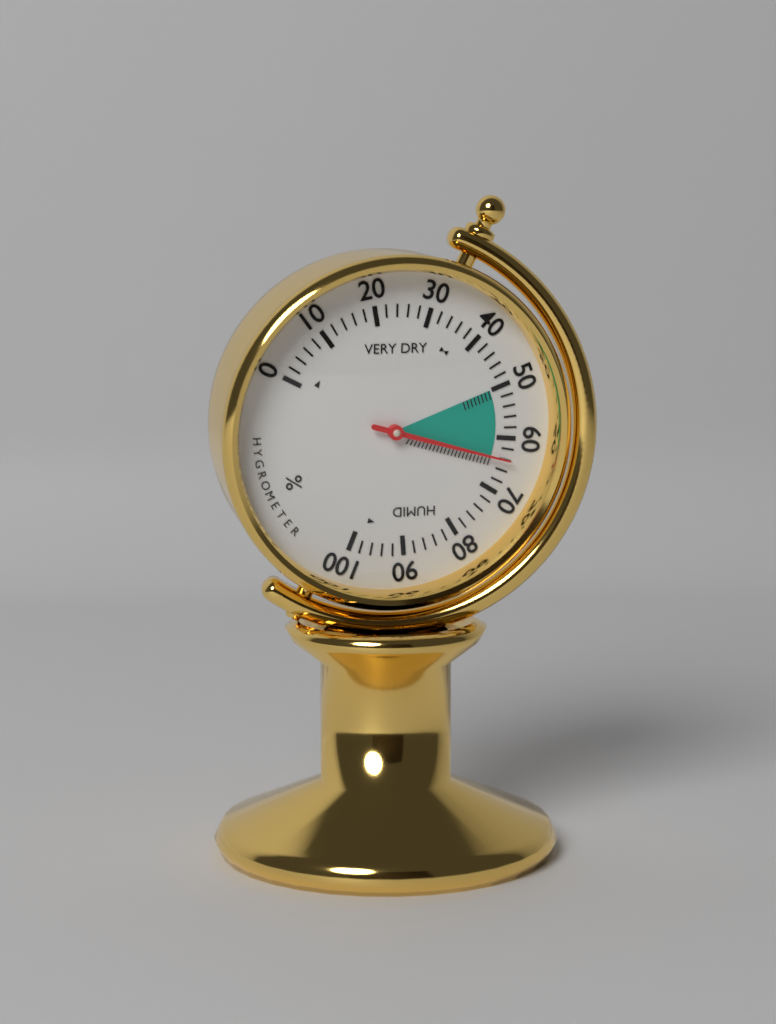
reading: 64 %
